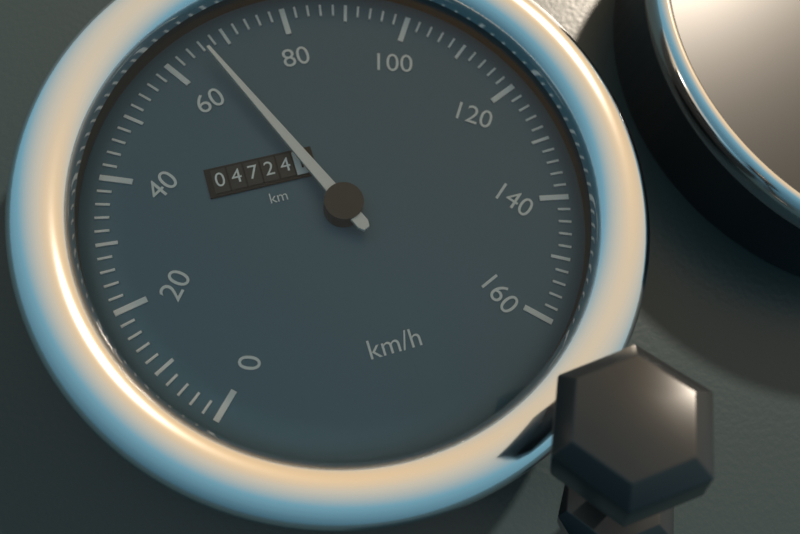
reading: 66 km/h
